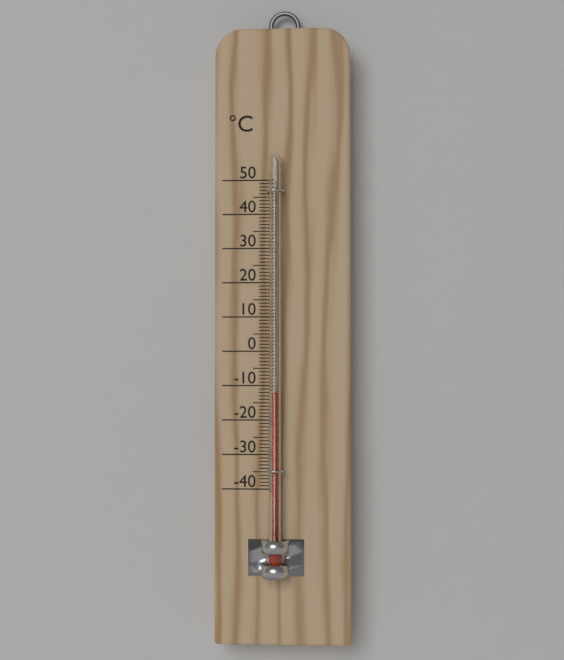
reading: -12 °C
